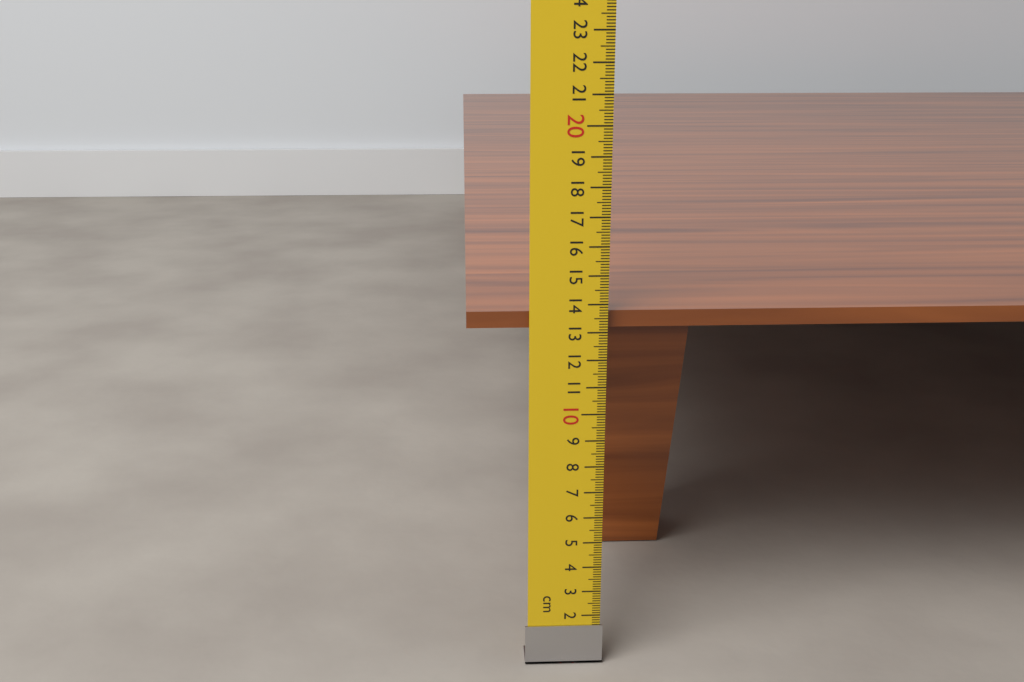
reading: 13.7 cm
